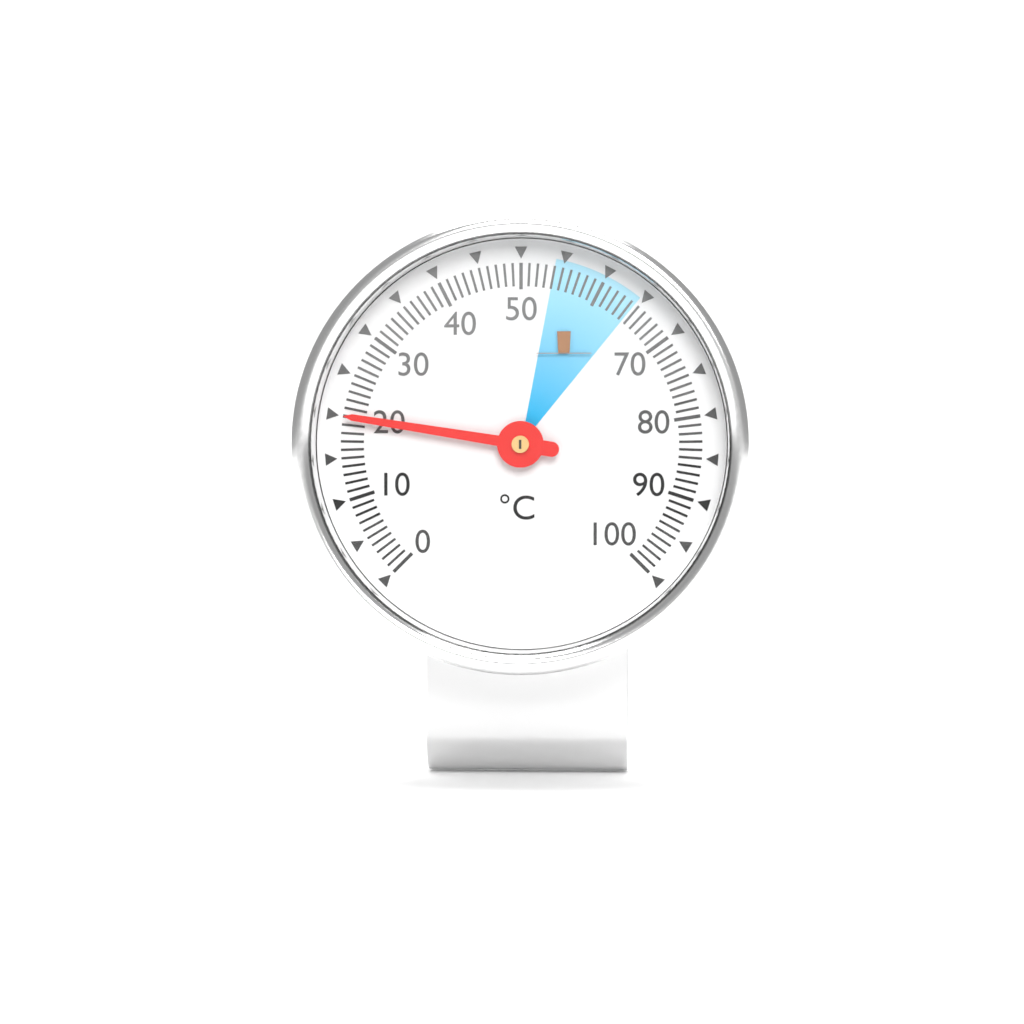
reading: 20 °C
